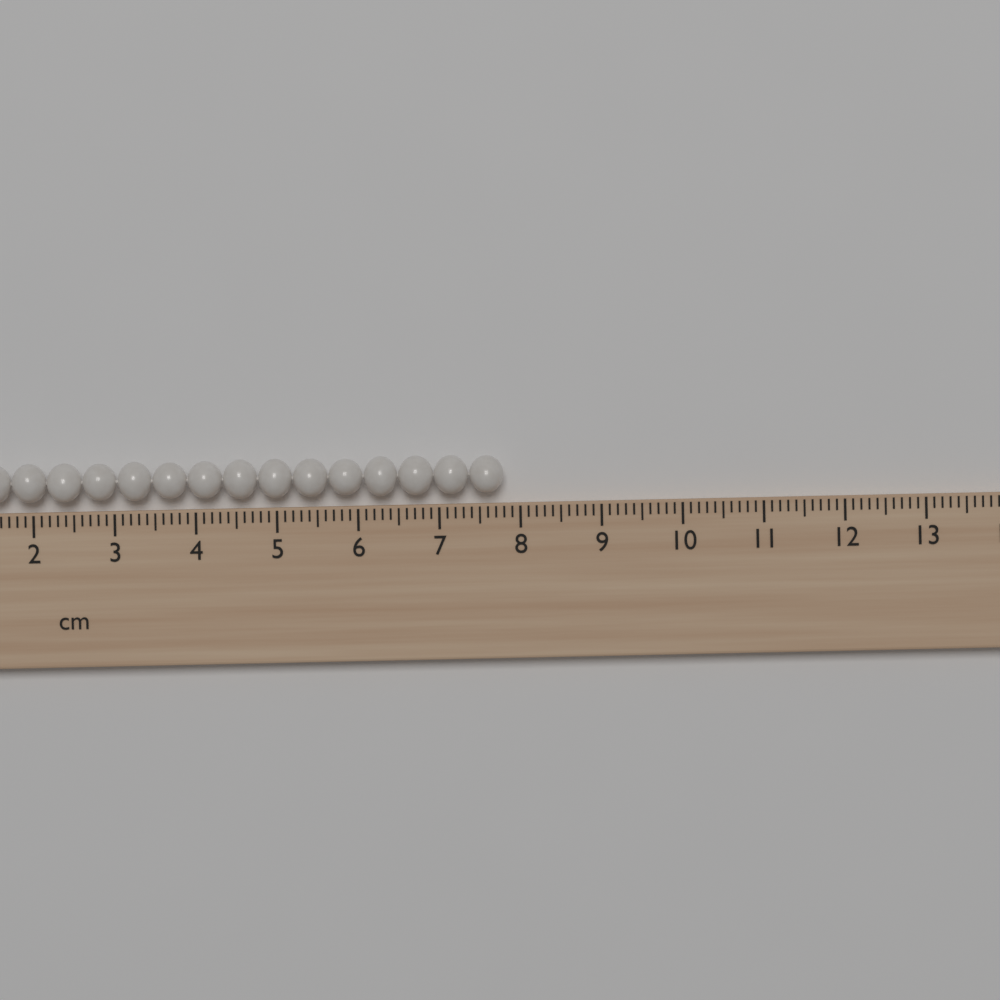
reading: 7.8 cm
